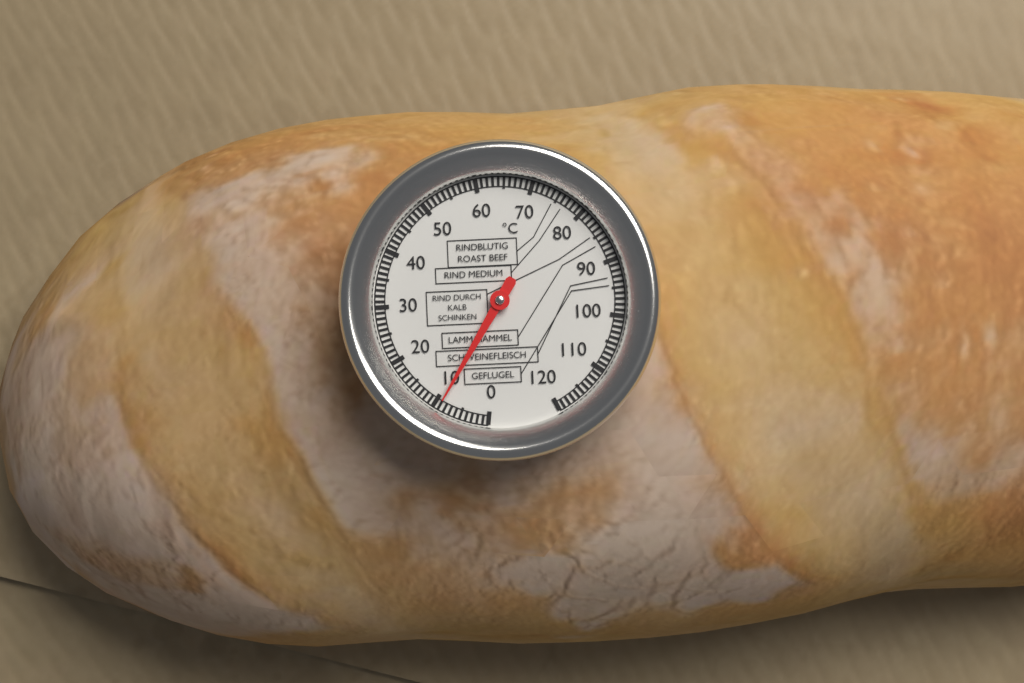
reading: 9 °C
